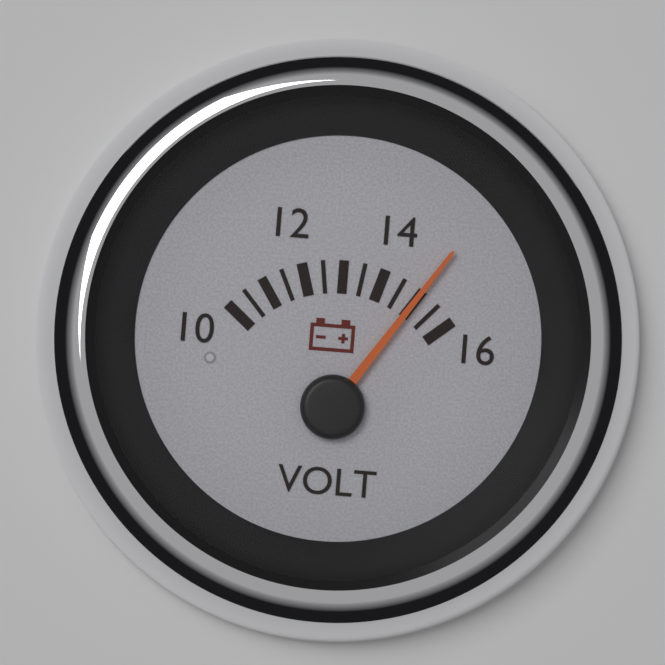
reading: 15.0 V
